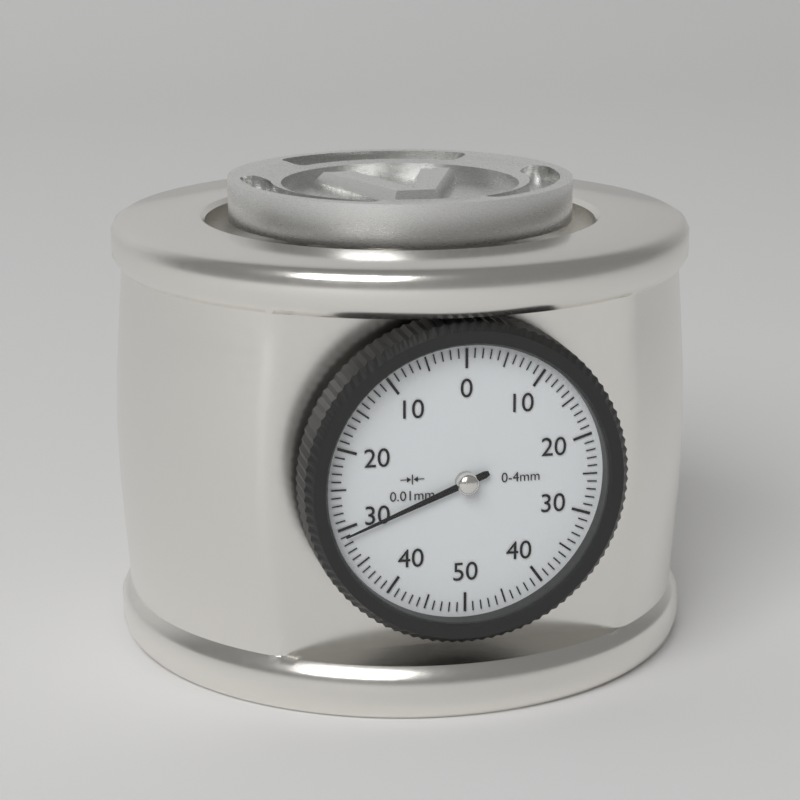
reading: 0.31 mm
